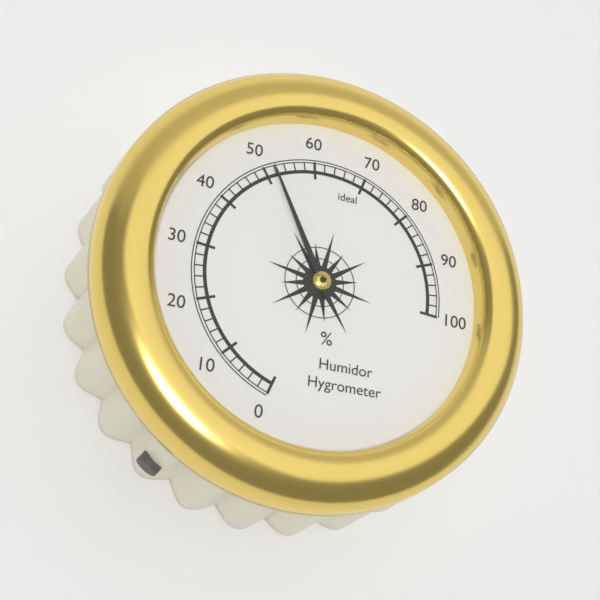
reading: 52 %
